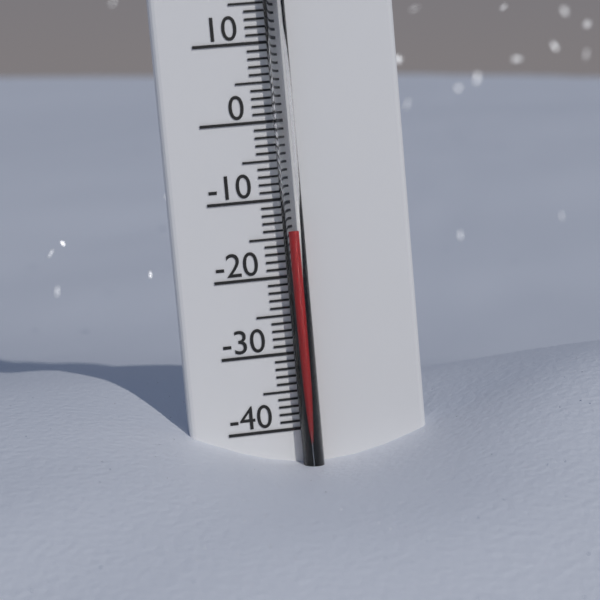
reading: -14 °C
